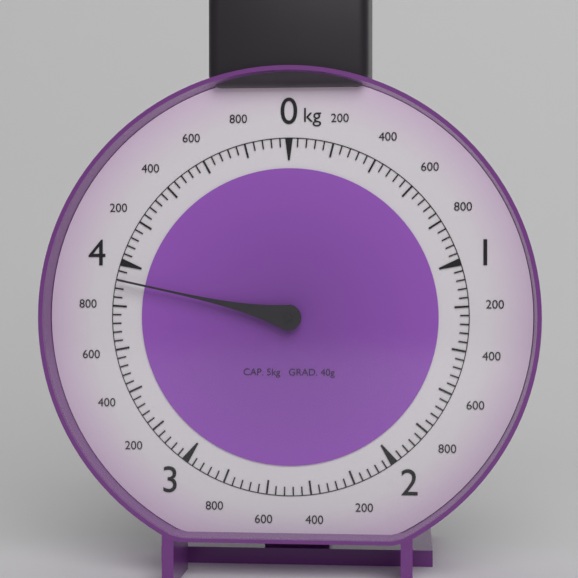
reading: 3.92 kg
